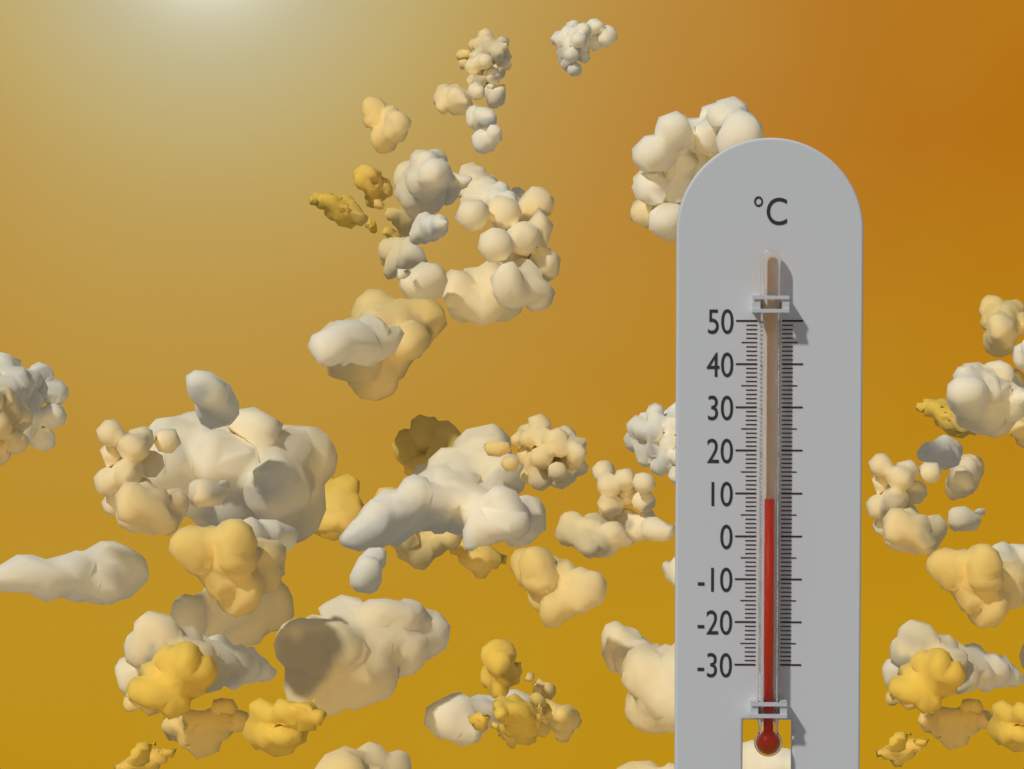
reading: 9 °C
